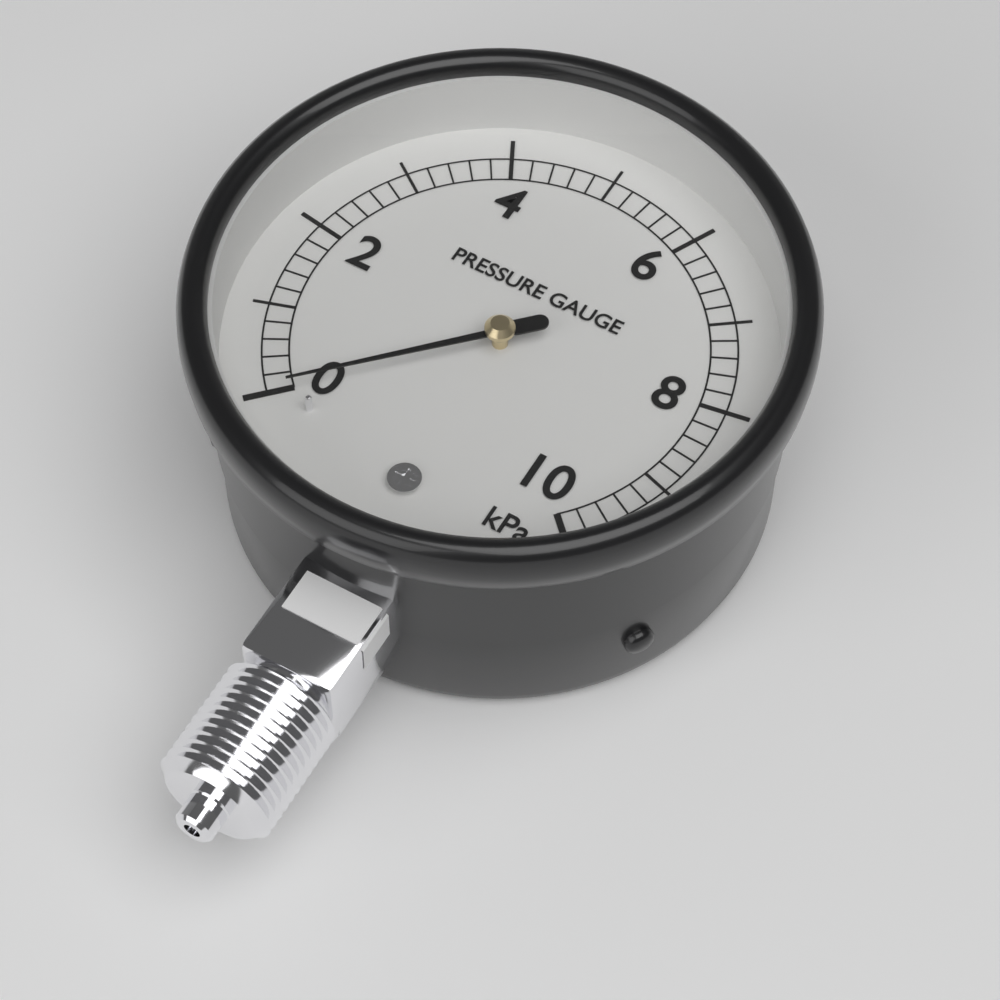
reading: 0.0 kPa
